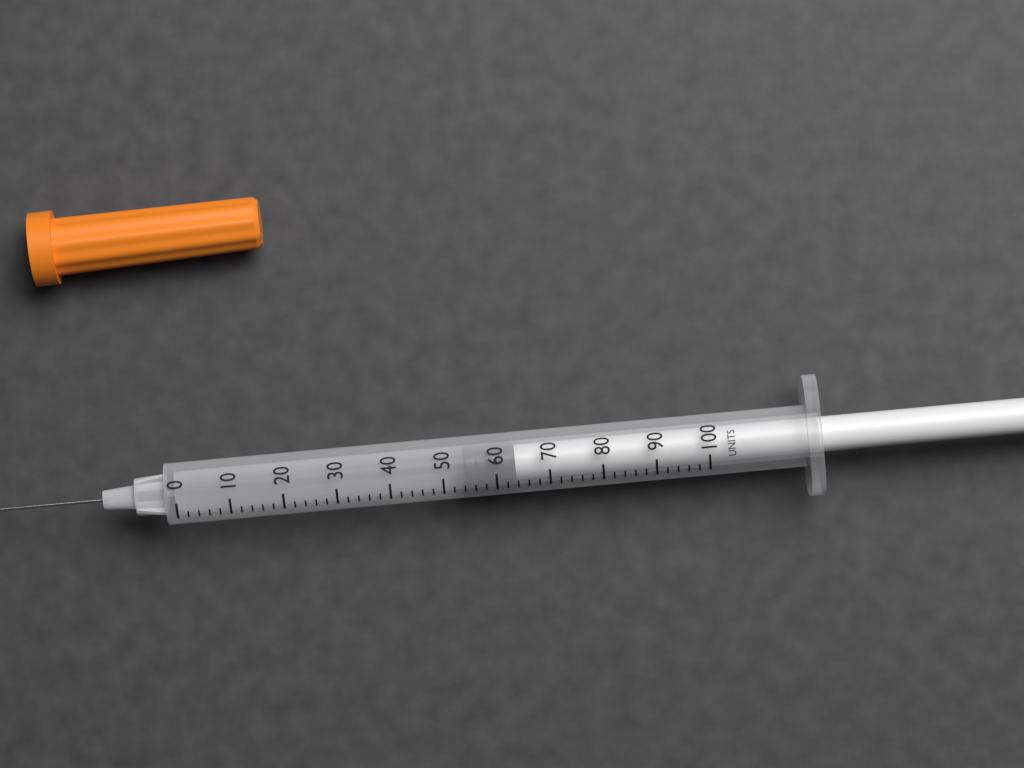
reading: 54 units
